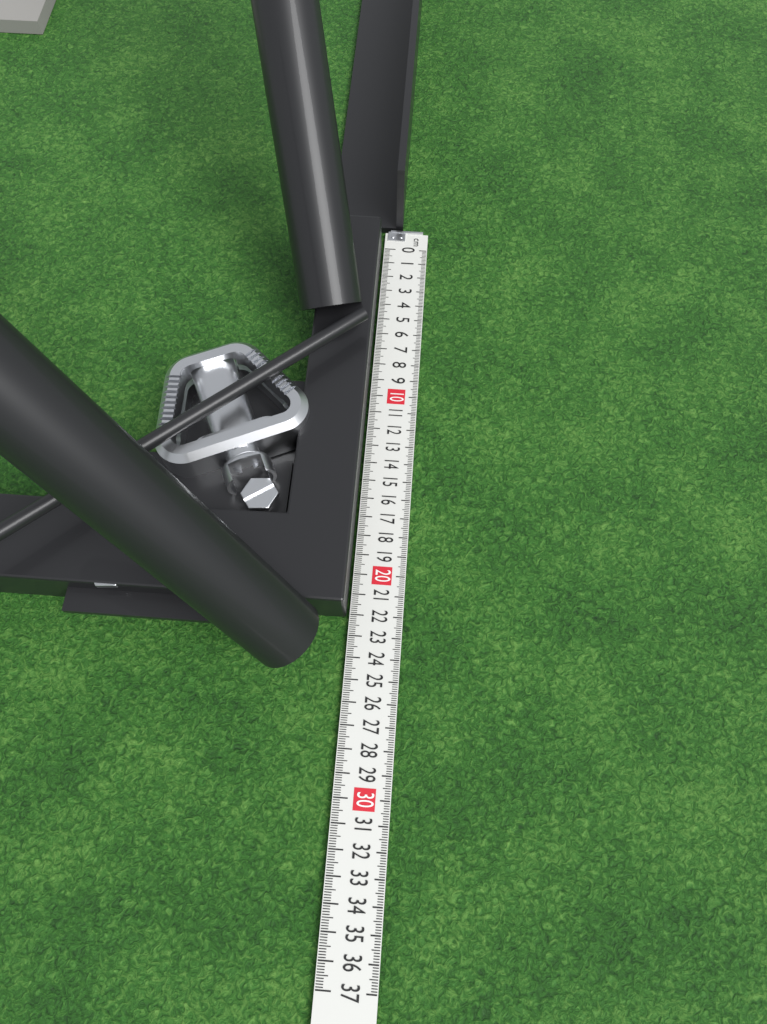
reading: 22.1 cm
